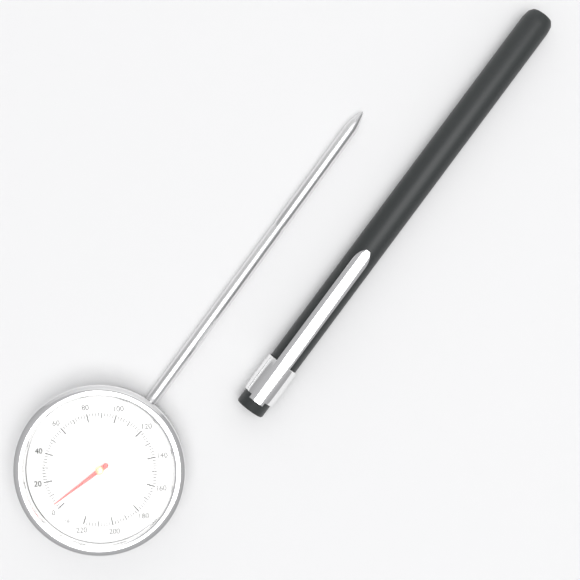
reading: 4 °F
